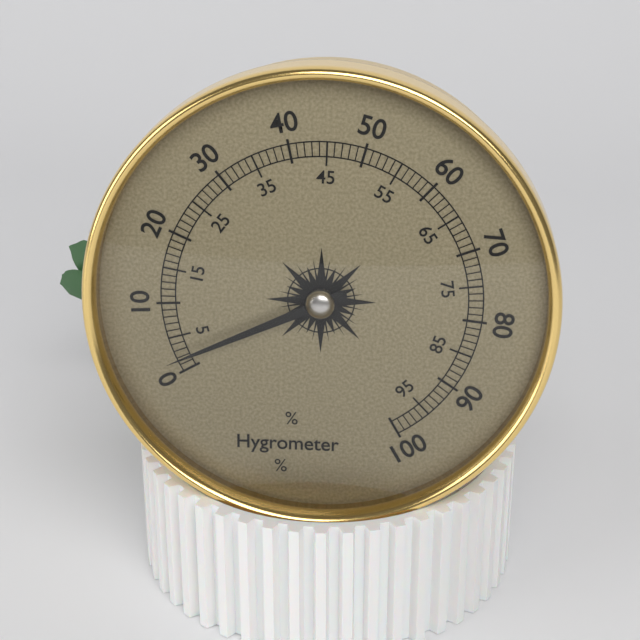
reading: 2 %
